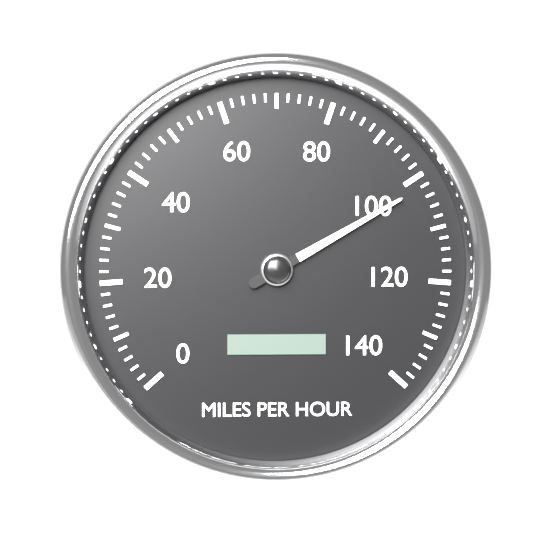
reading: 102 mph
